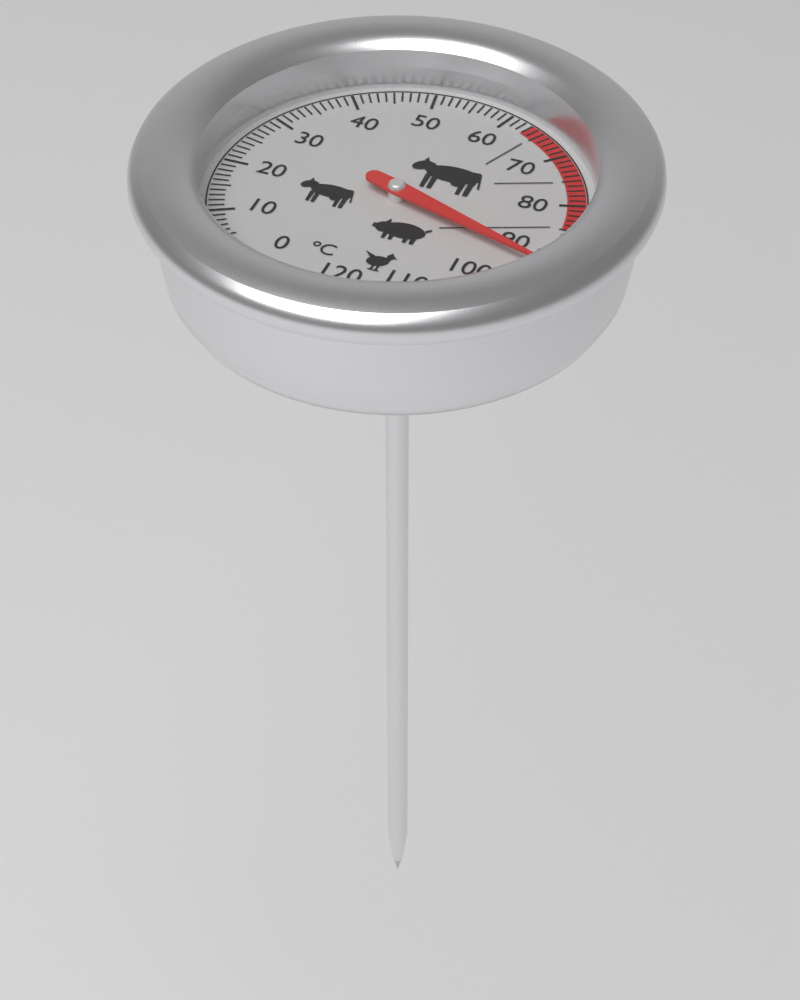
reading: 93 °C
